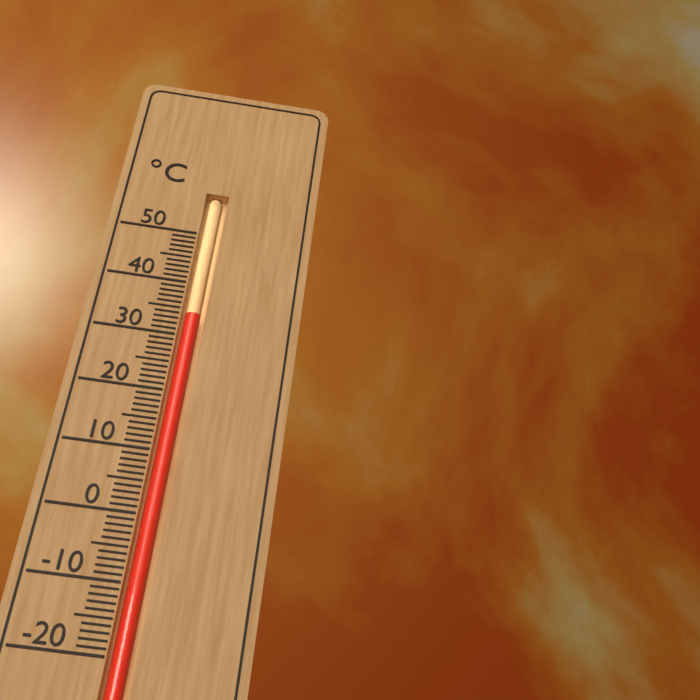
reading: 34 °C
